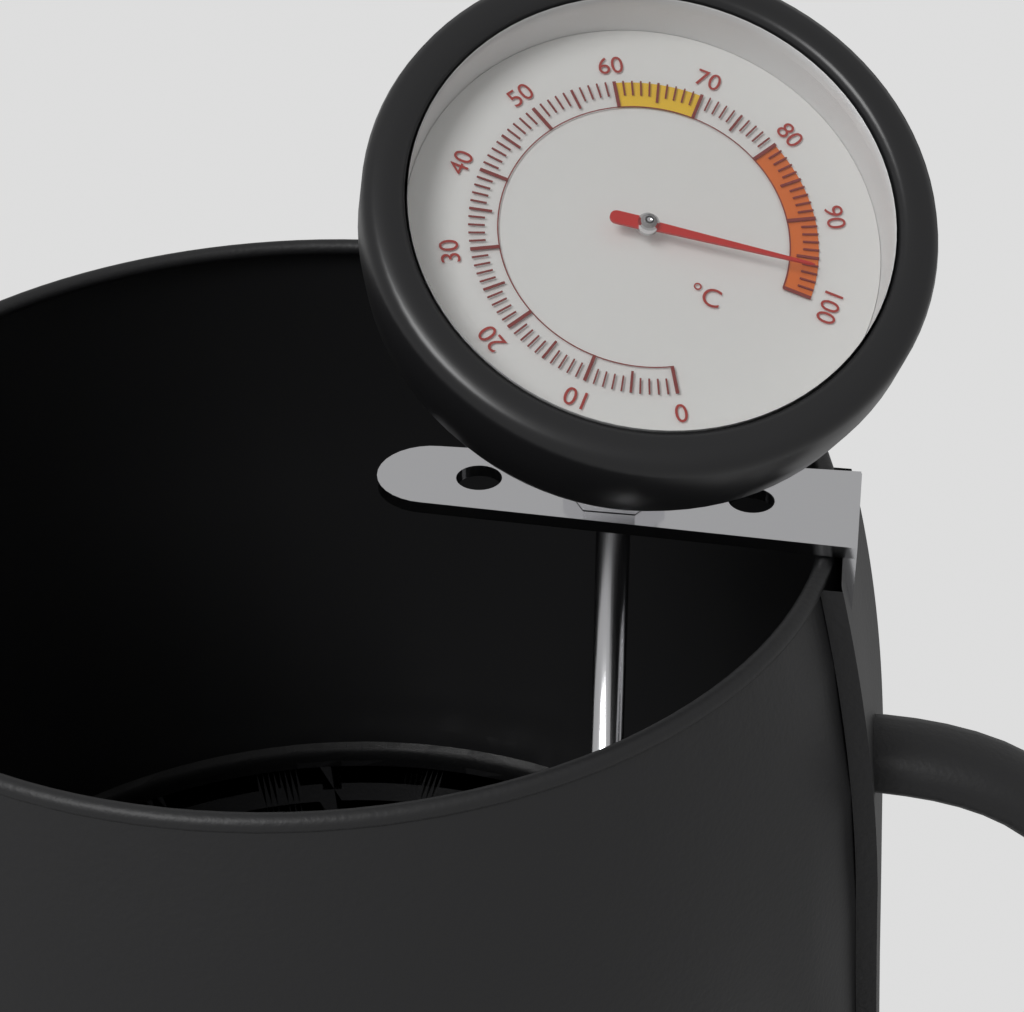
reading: 97 °C
